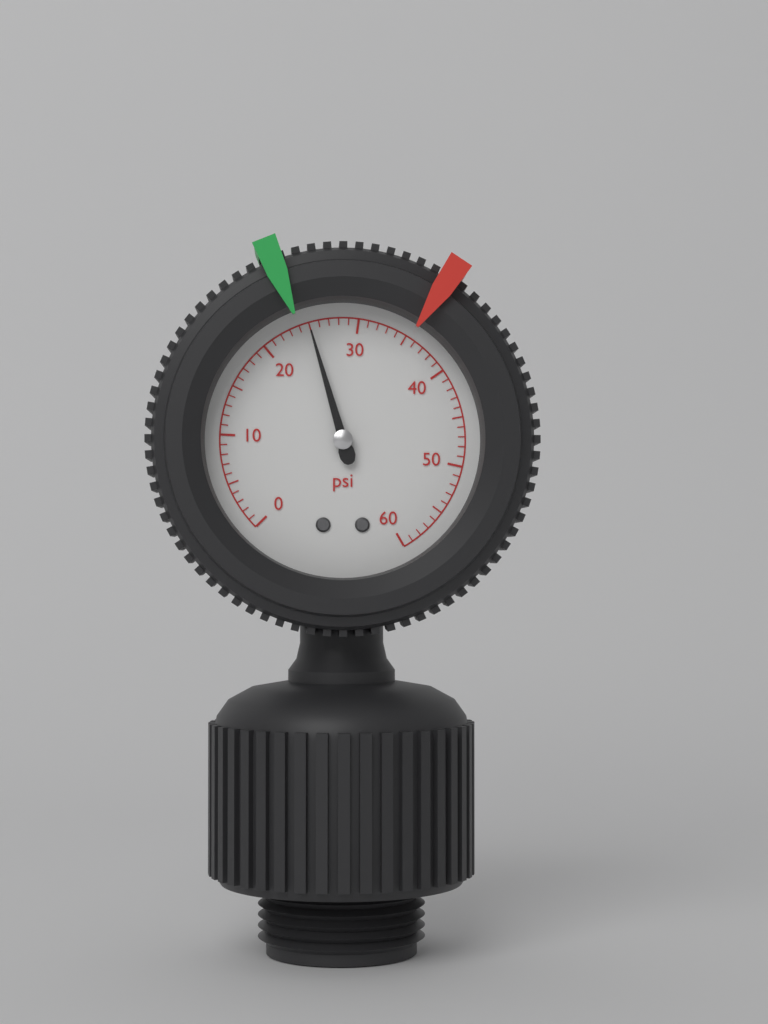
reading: 25 psi
